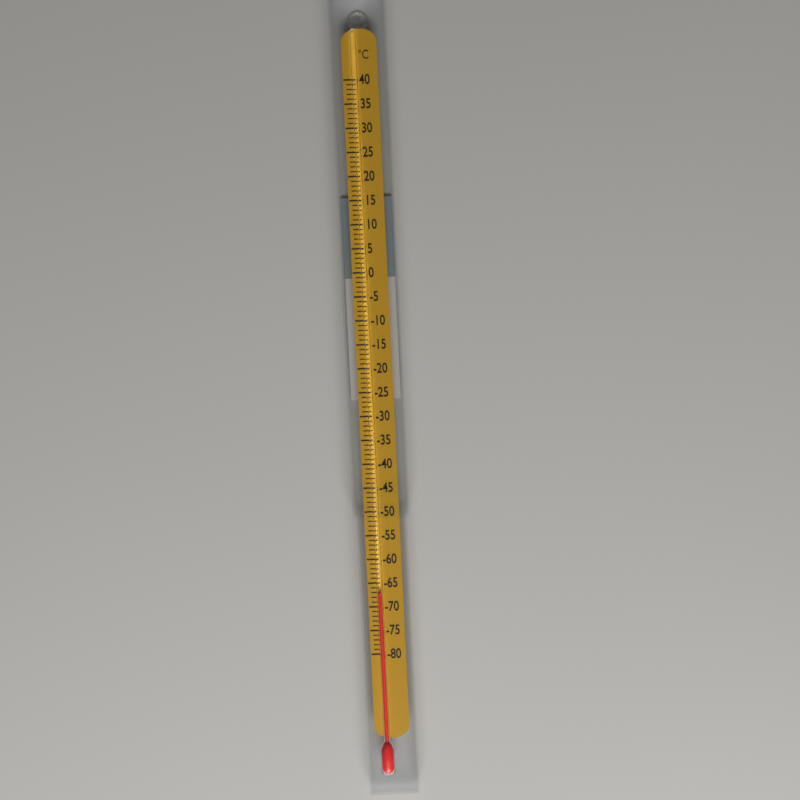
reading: -67 °C
